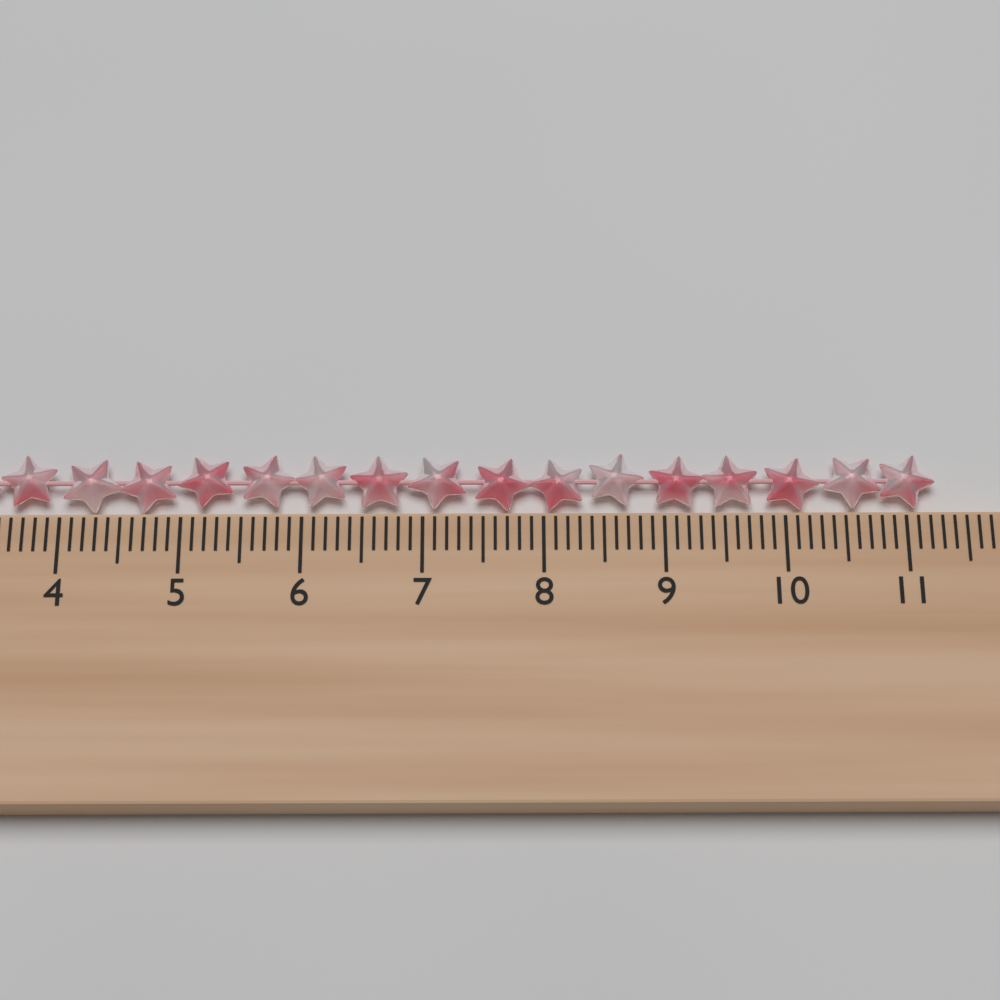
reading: 11.3 cm
